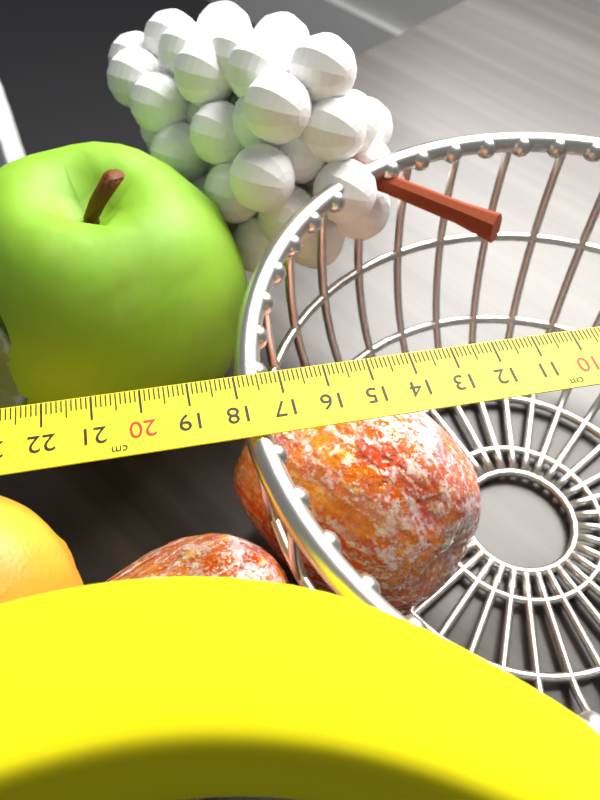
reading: 18.0 cm
